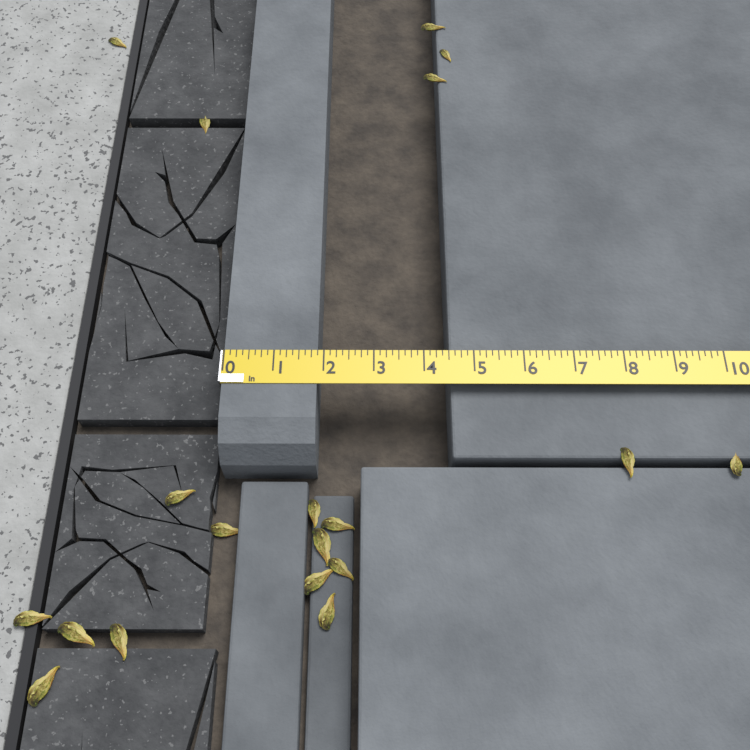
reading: 1.875 in
